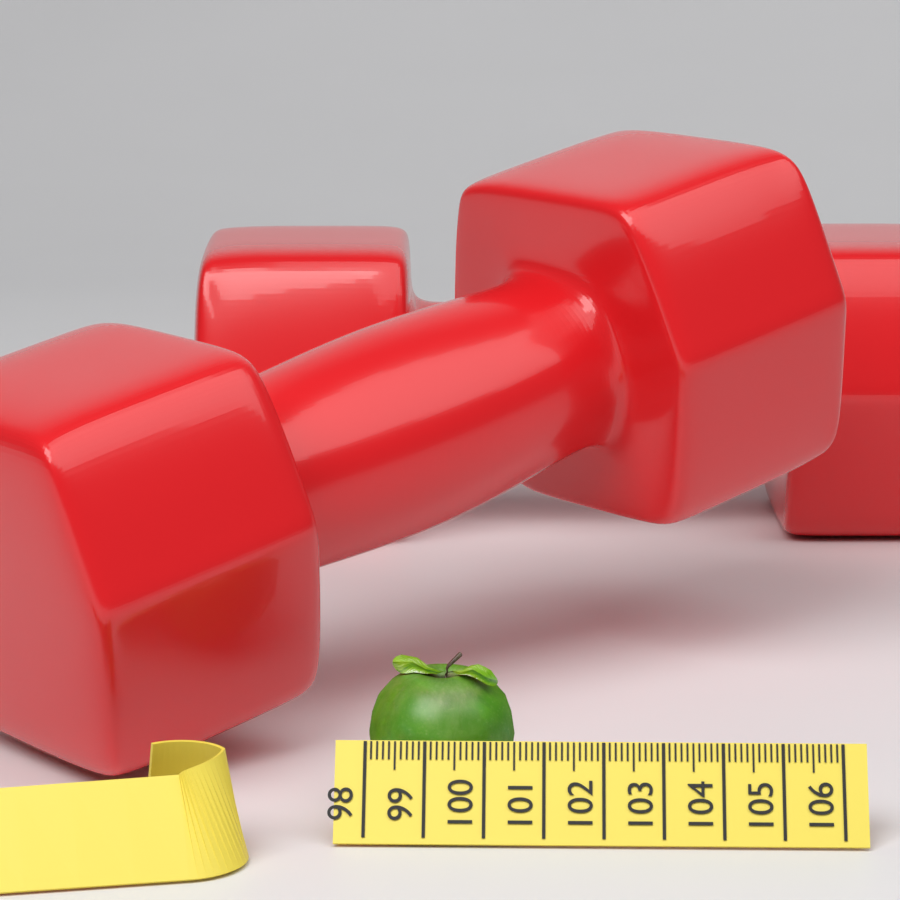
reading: 100.5 (no unit)
